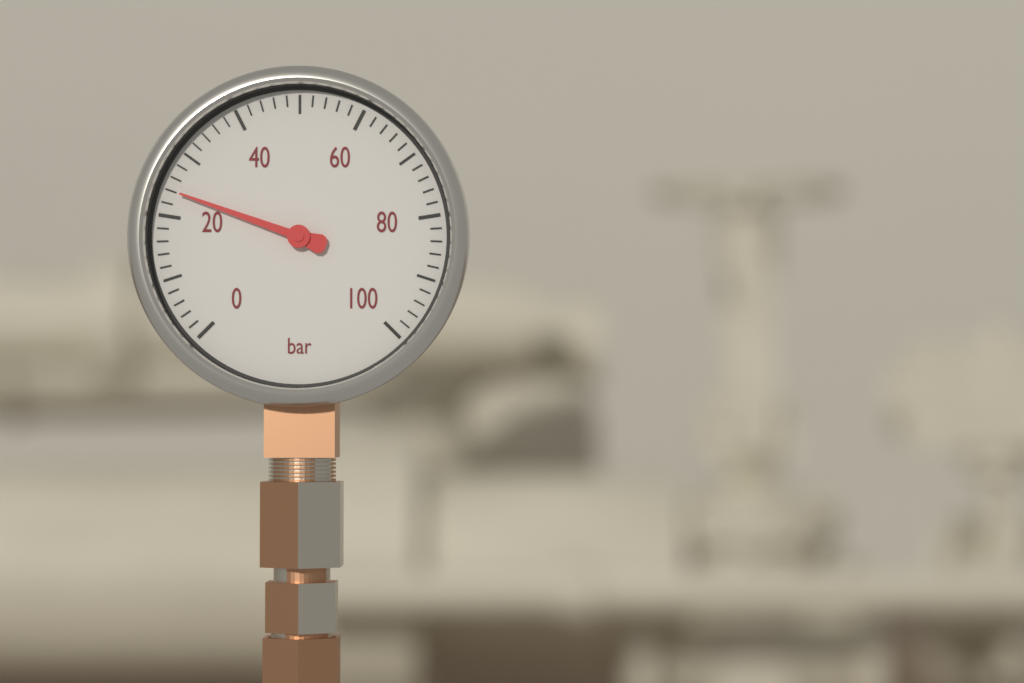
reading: 24 bar
